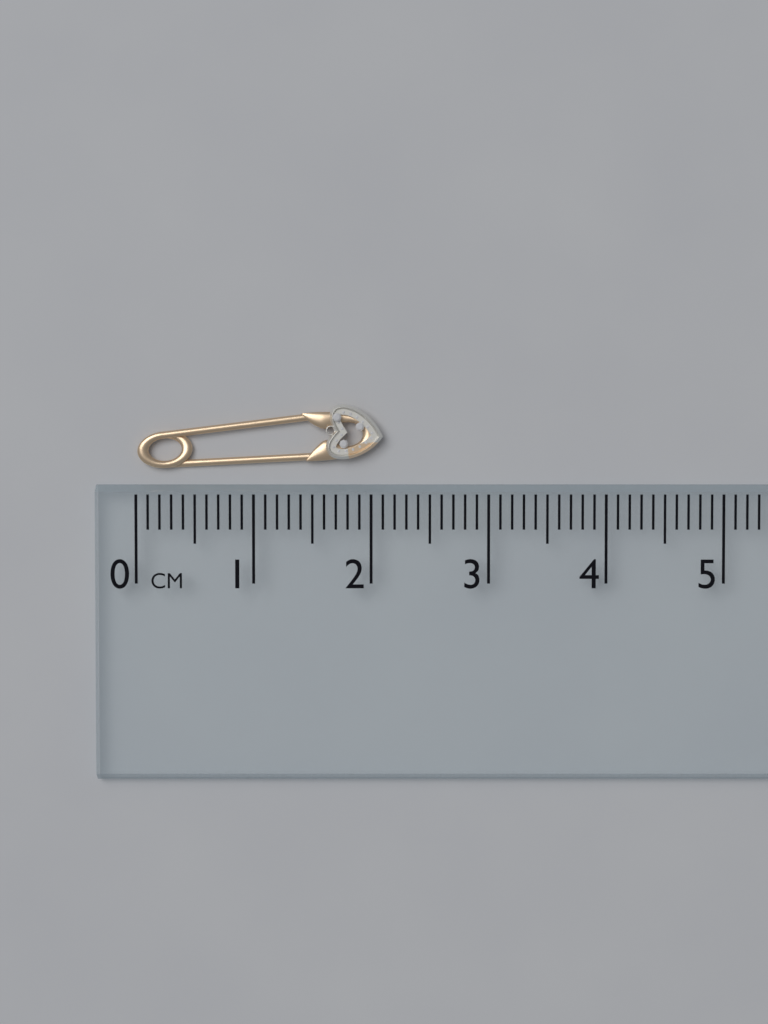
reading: 2.1 cm
